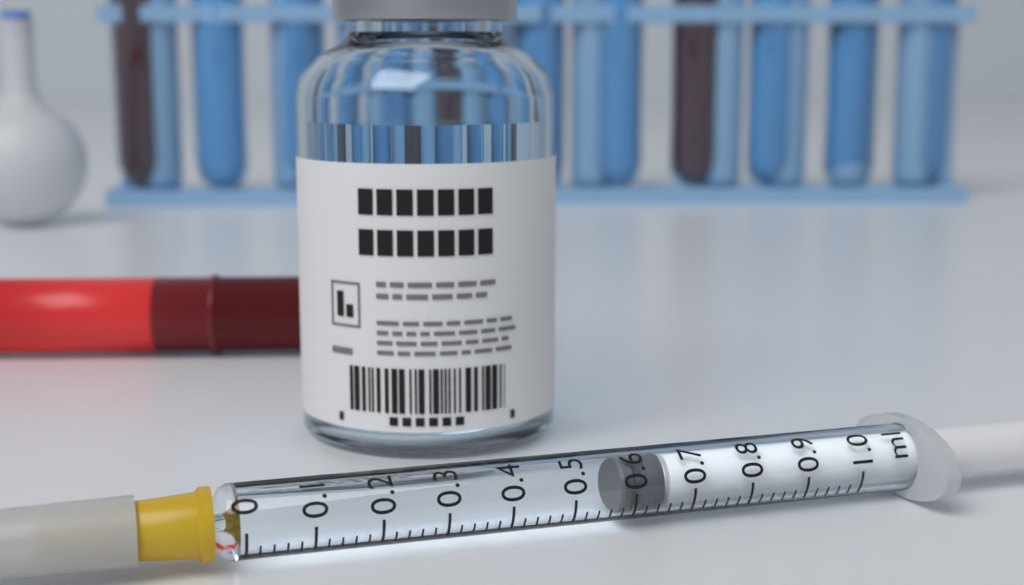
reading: 0.58 ml
